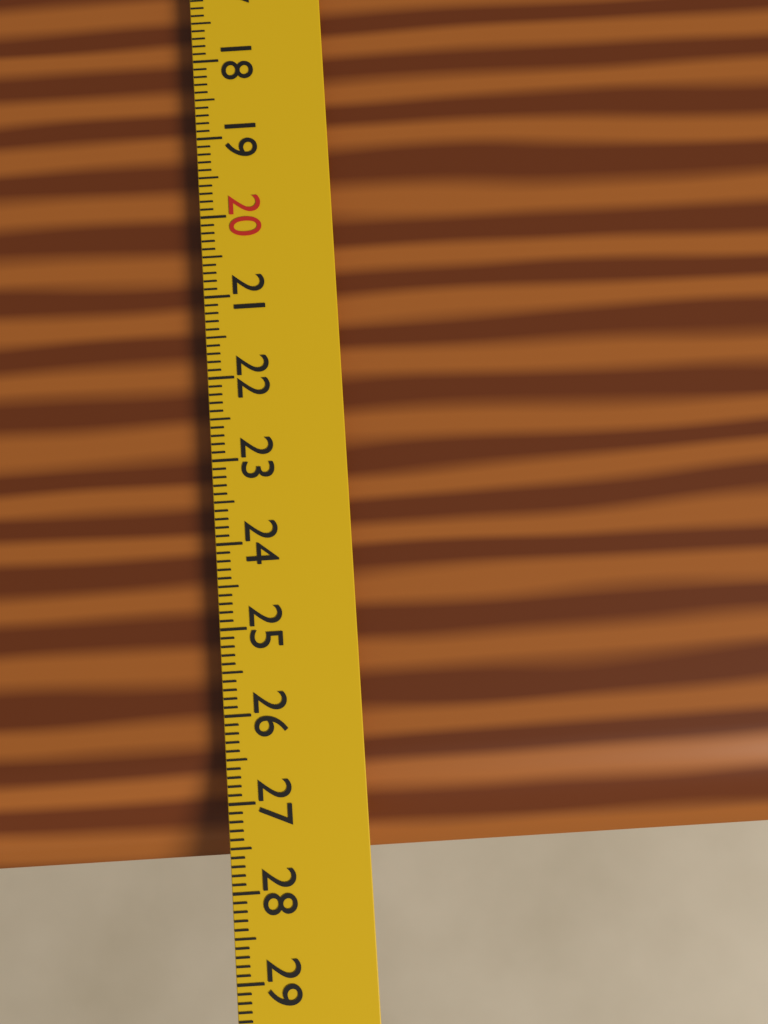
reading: 27.7 cm
